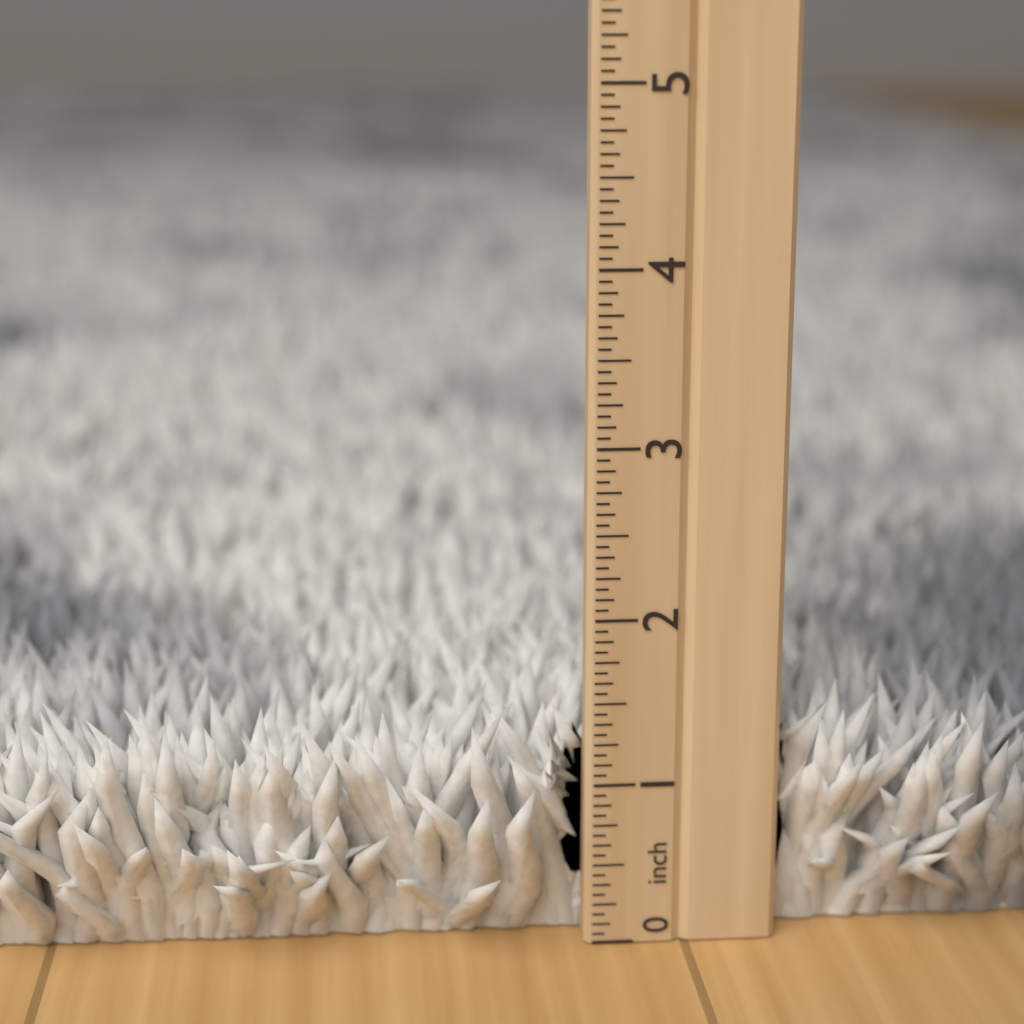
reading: 1.5625 inch
